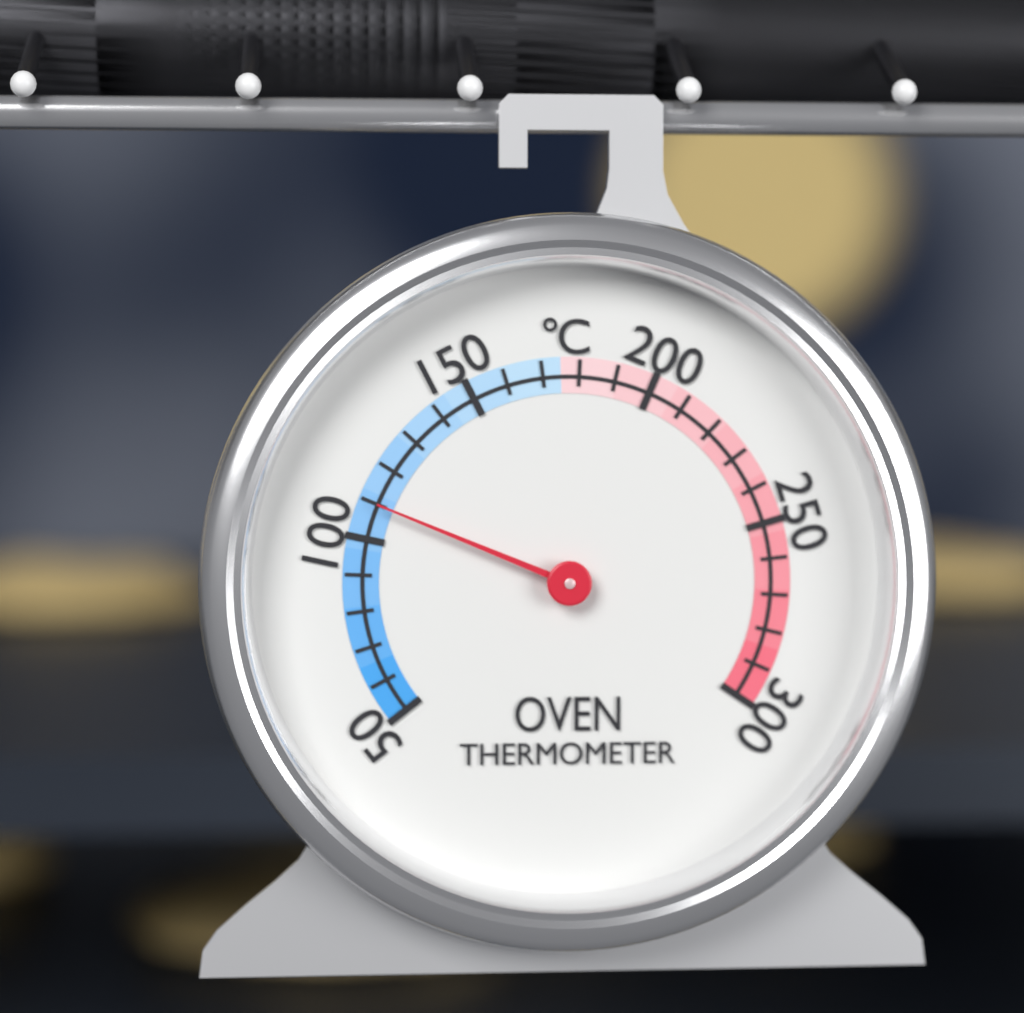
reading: 110 °C
